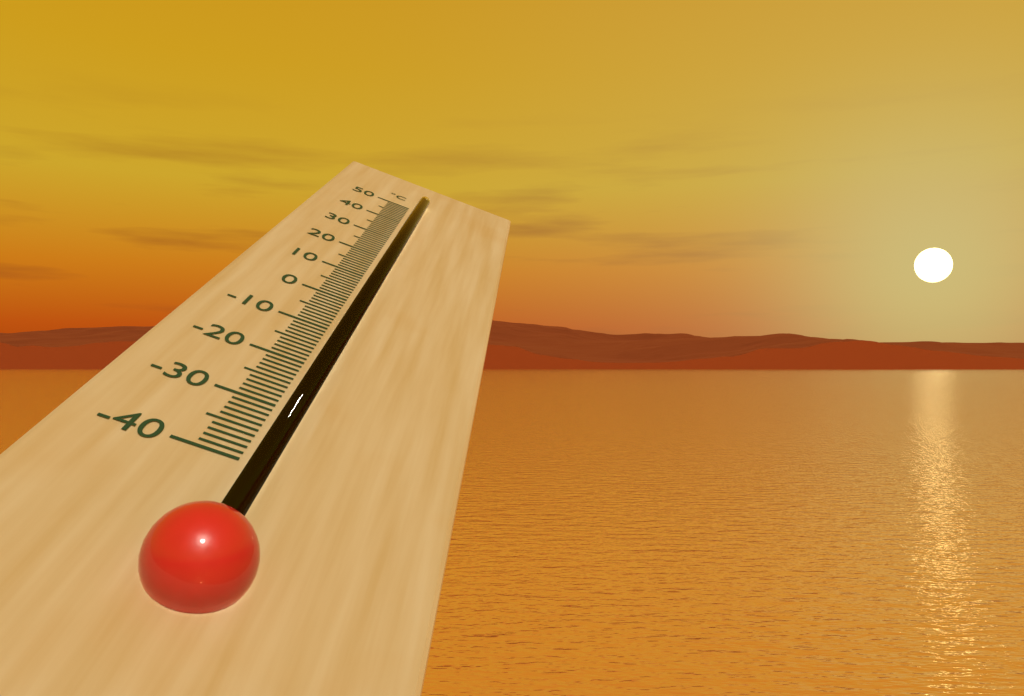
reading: 50 °C
